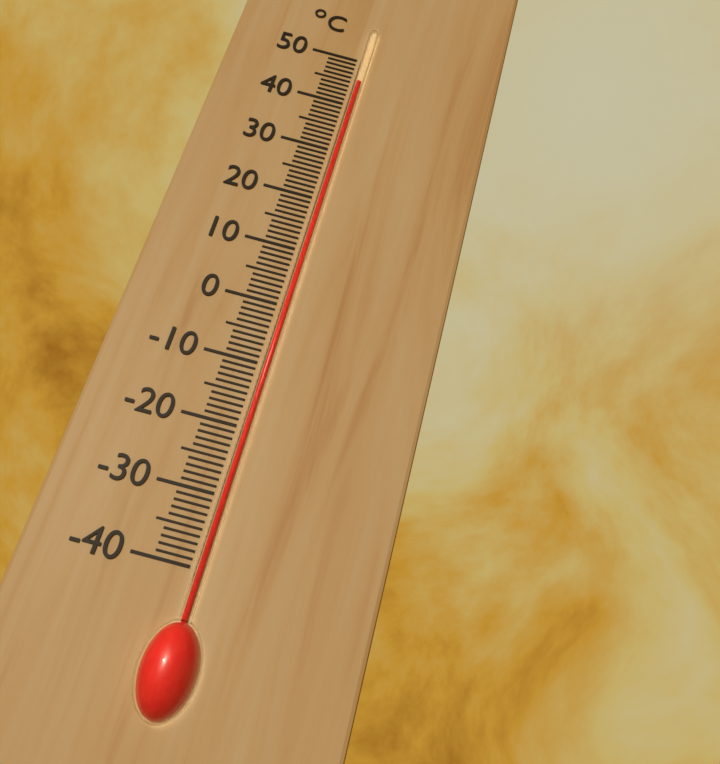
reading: 45 °C
